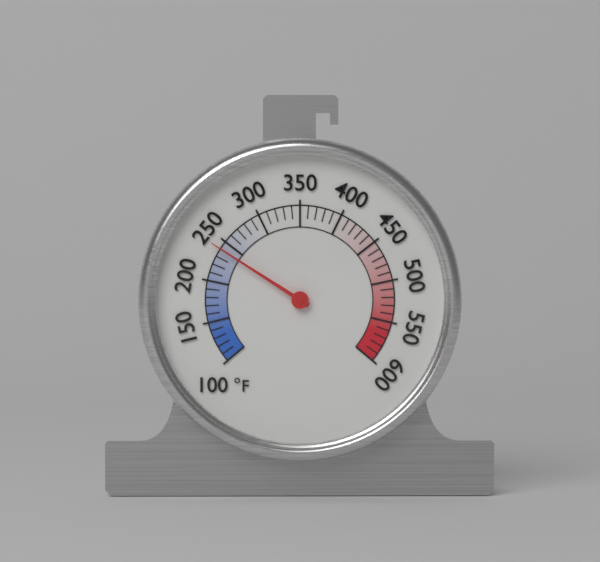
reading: 240 °F
